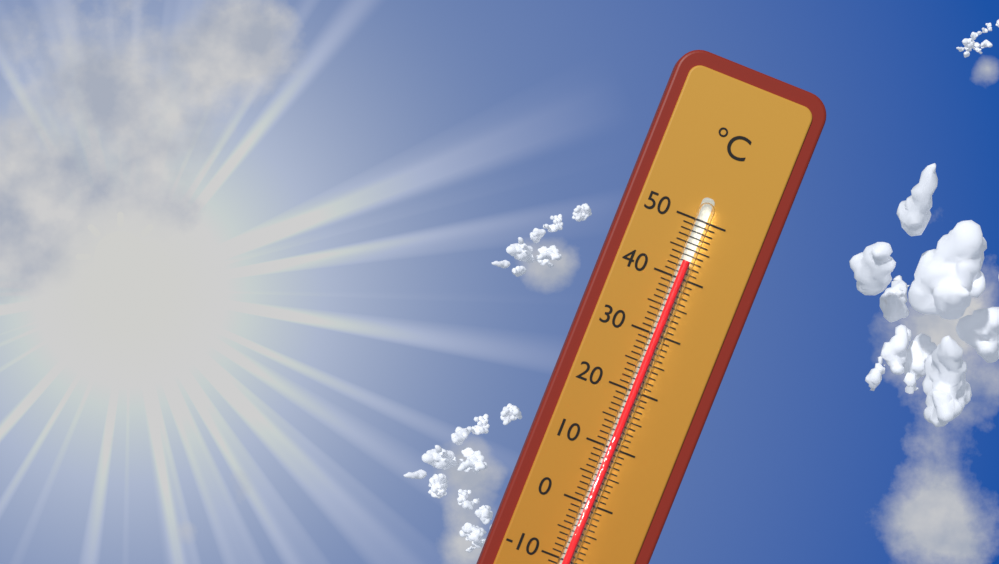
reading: 43 °C
